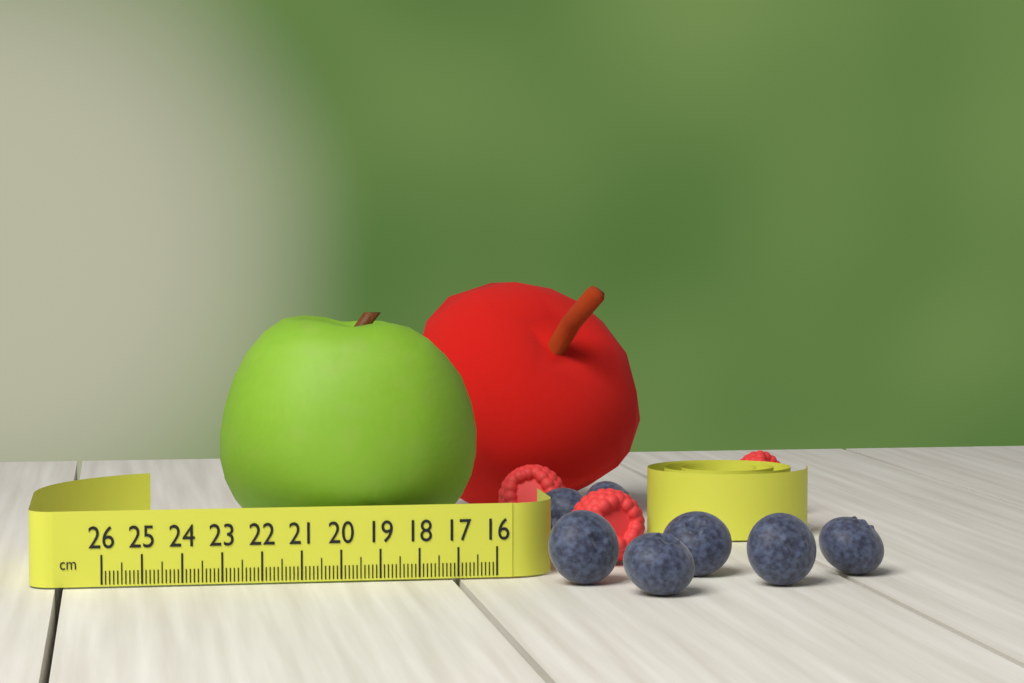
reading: 22.9 cm
